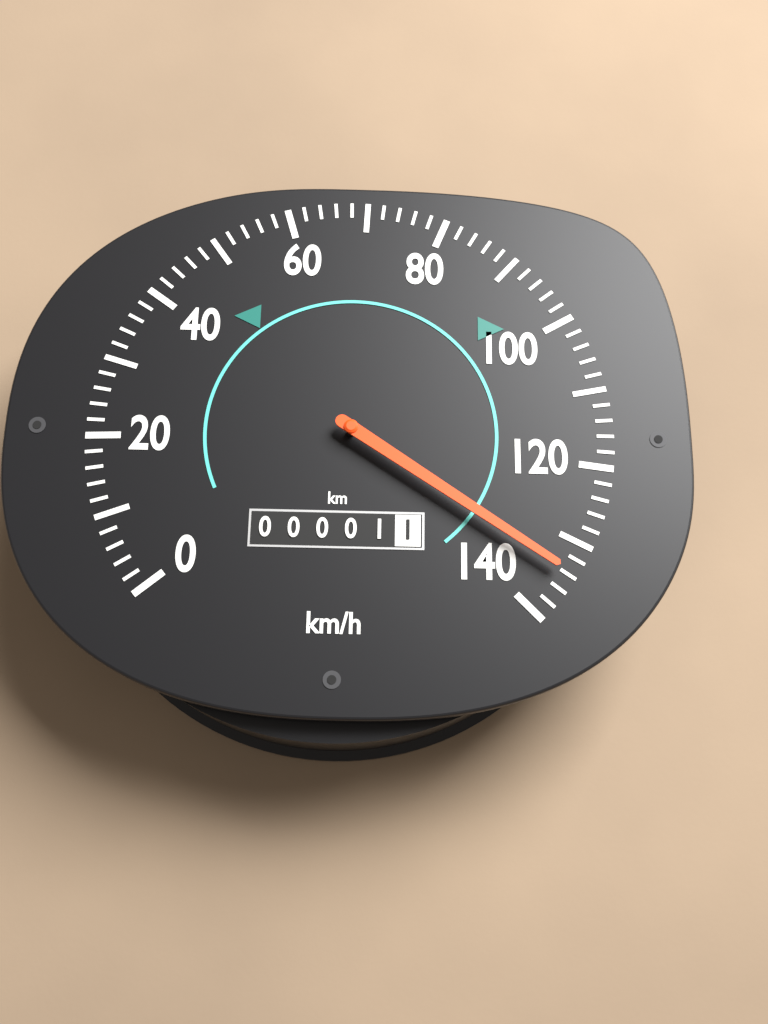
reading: 134 km/h
